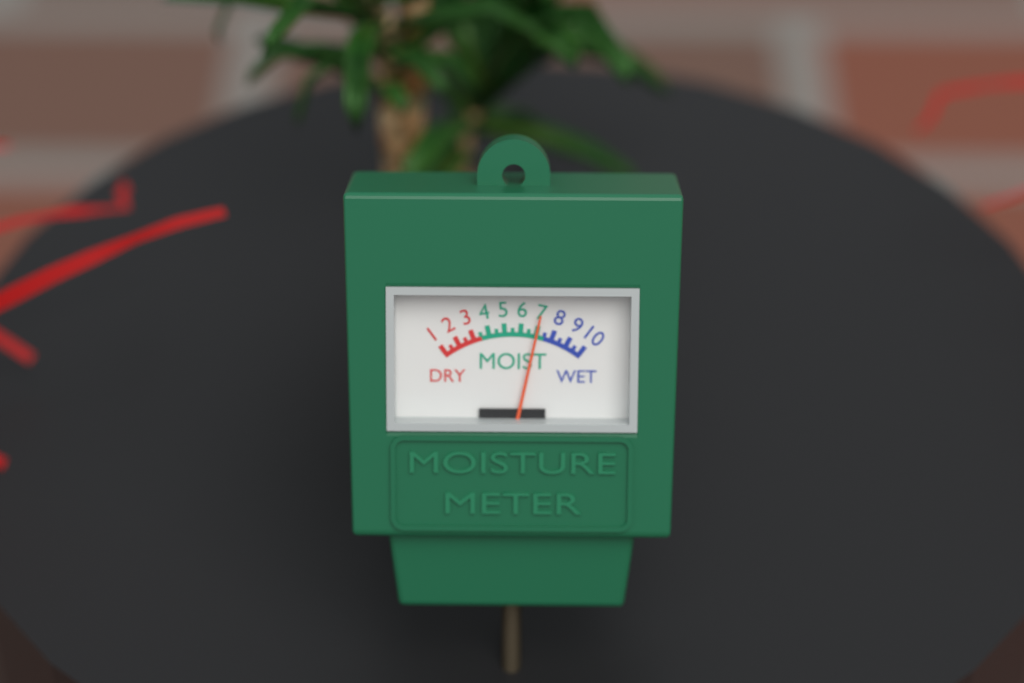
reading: 7.0 (no unit)
